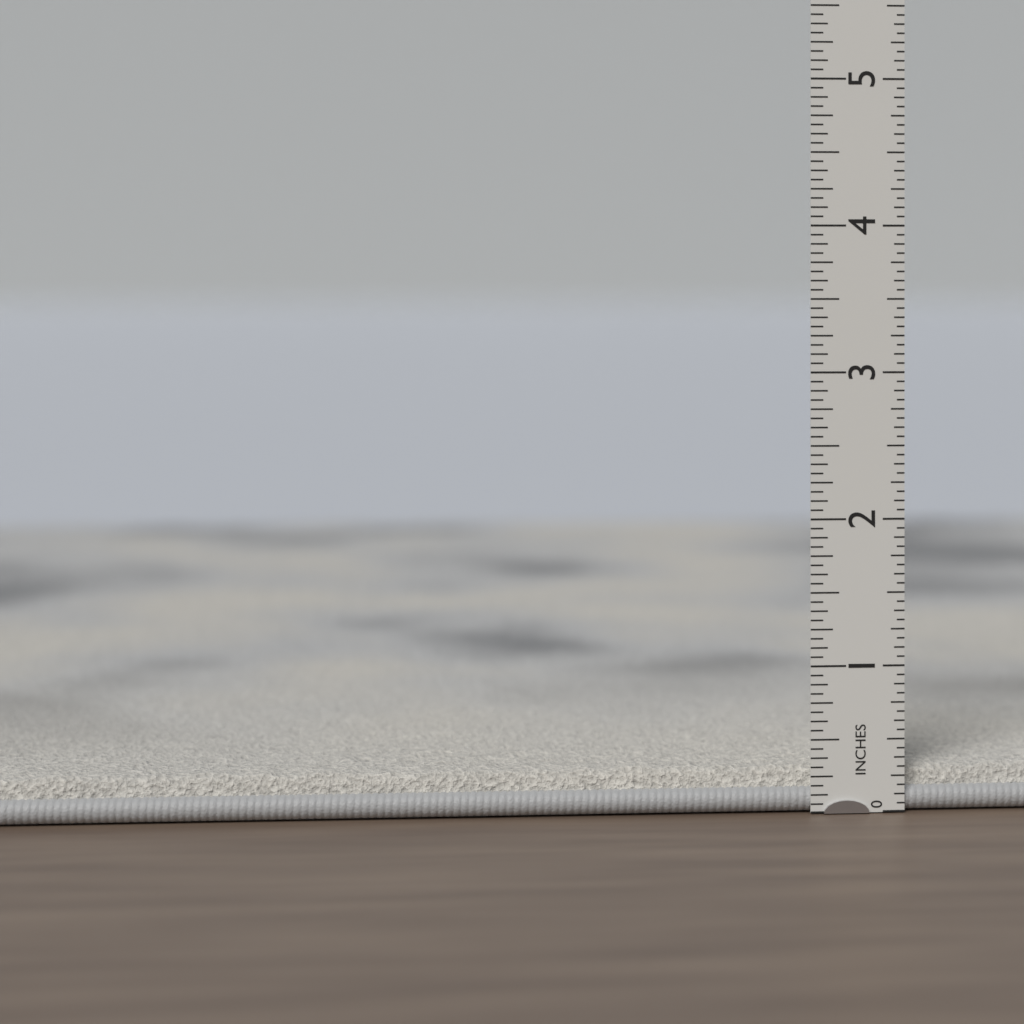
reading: 0.3125 in
